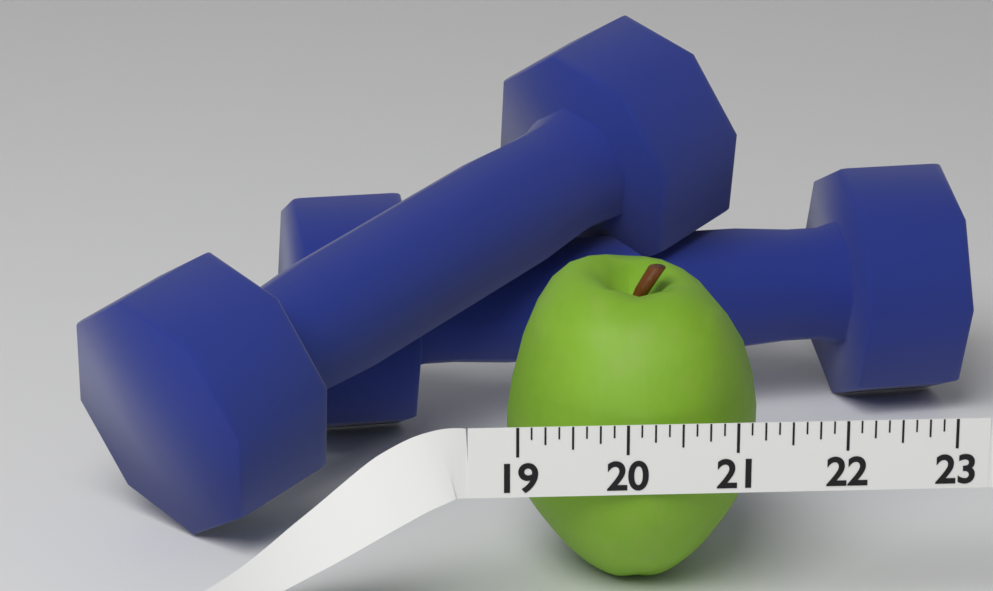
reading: 21.375 (no unit)
